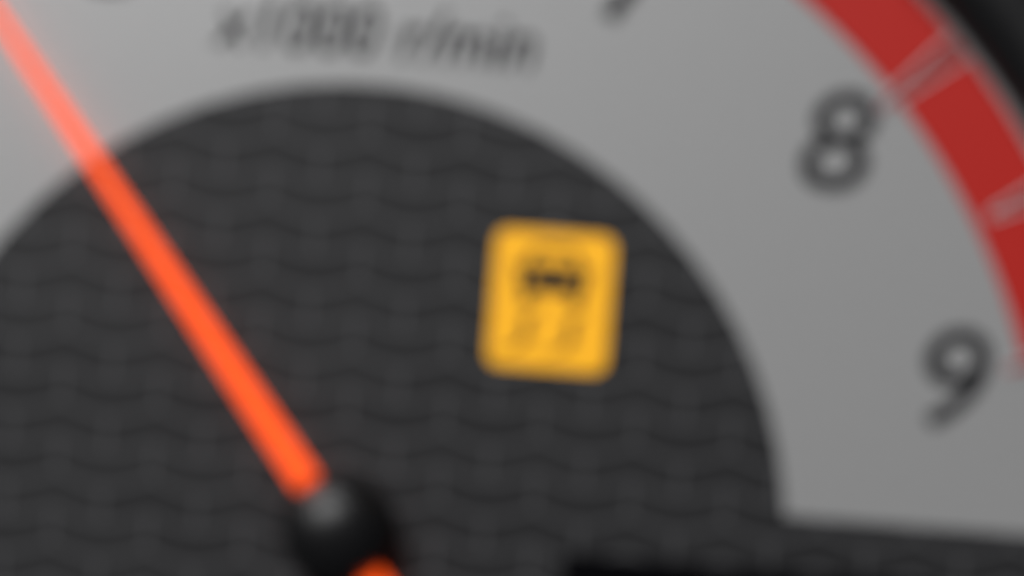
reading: 4.5 x1000 r/min
